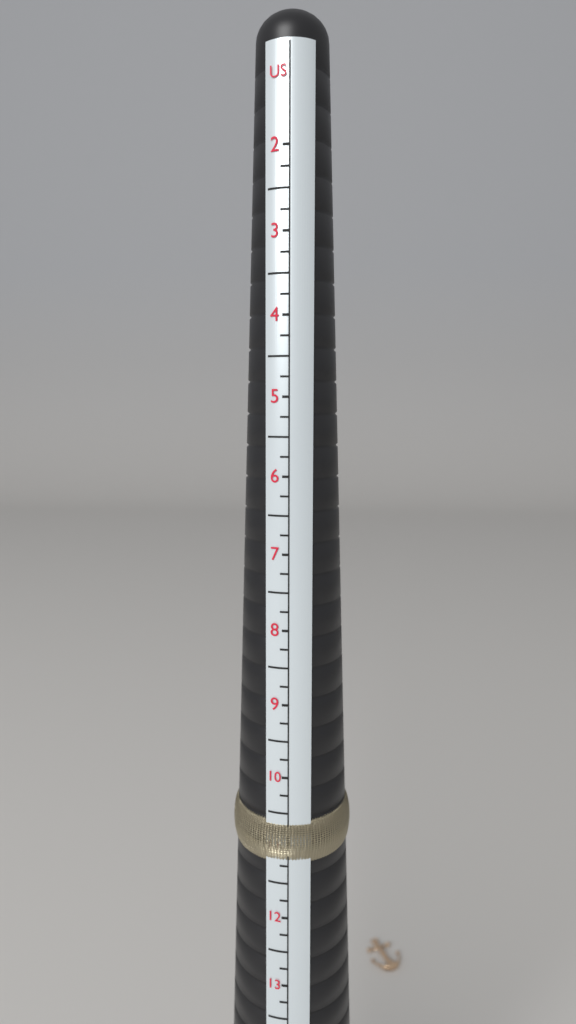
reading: 11.25 US
